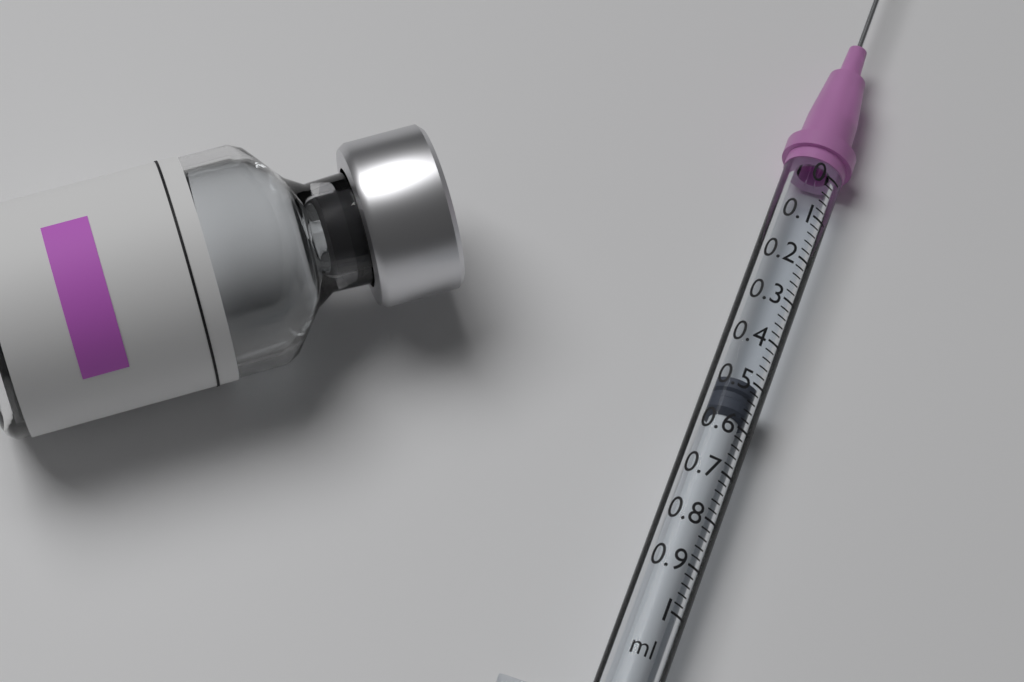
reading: 0.50 ml
